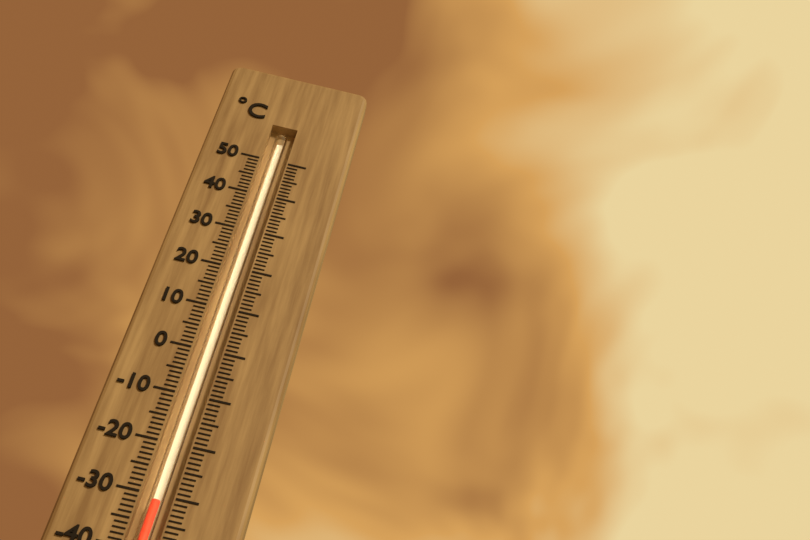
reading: -31 °C
